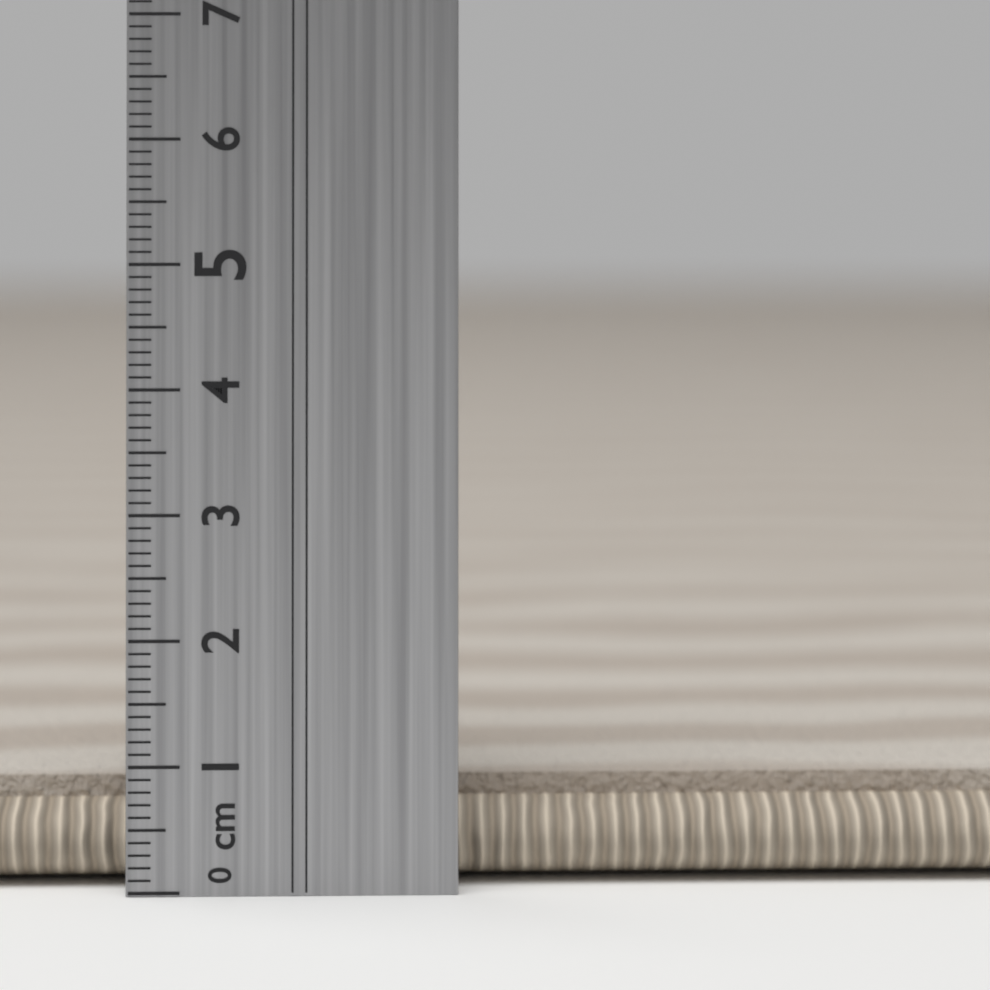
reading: 0.8 cm
